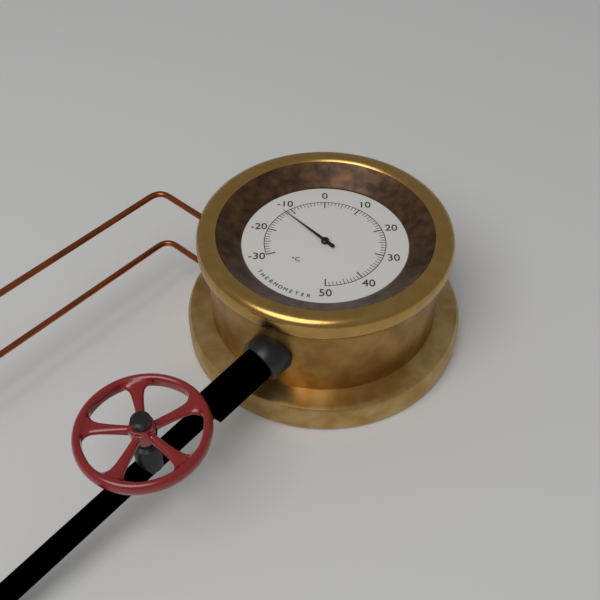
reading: -12 °C
